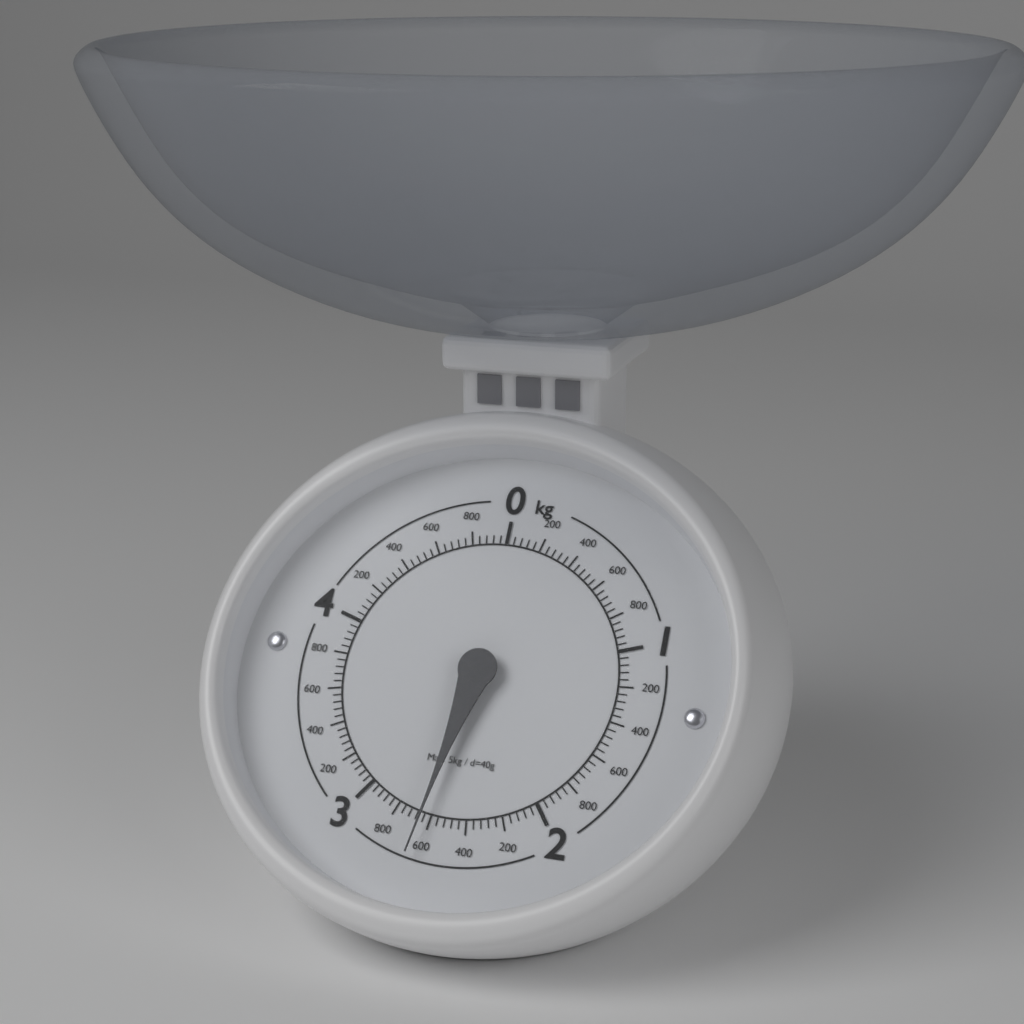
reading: 2.64 kg
